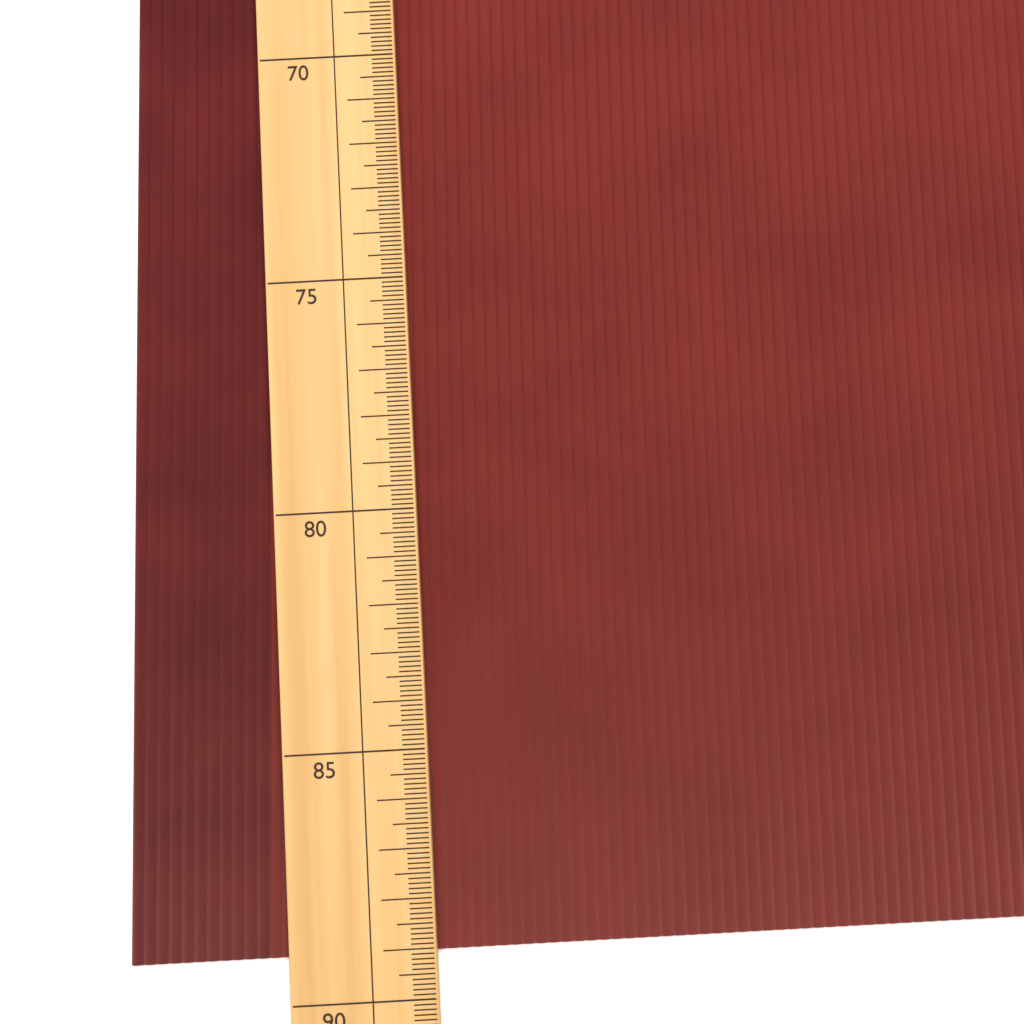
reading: 89.1 (no unit)
